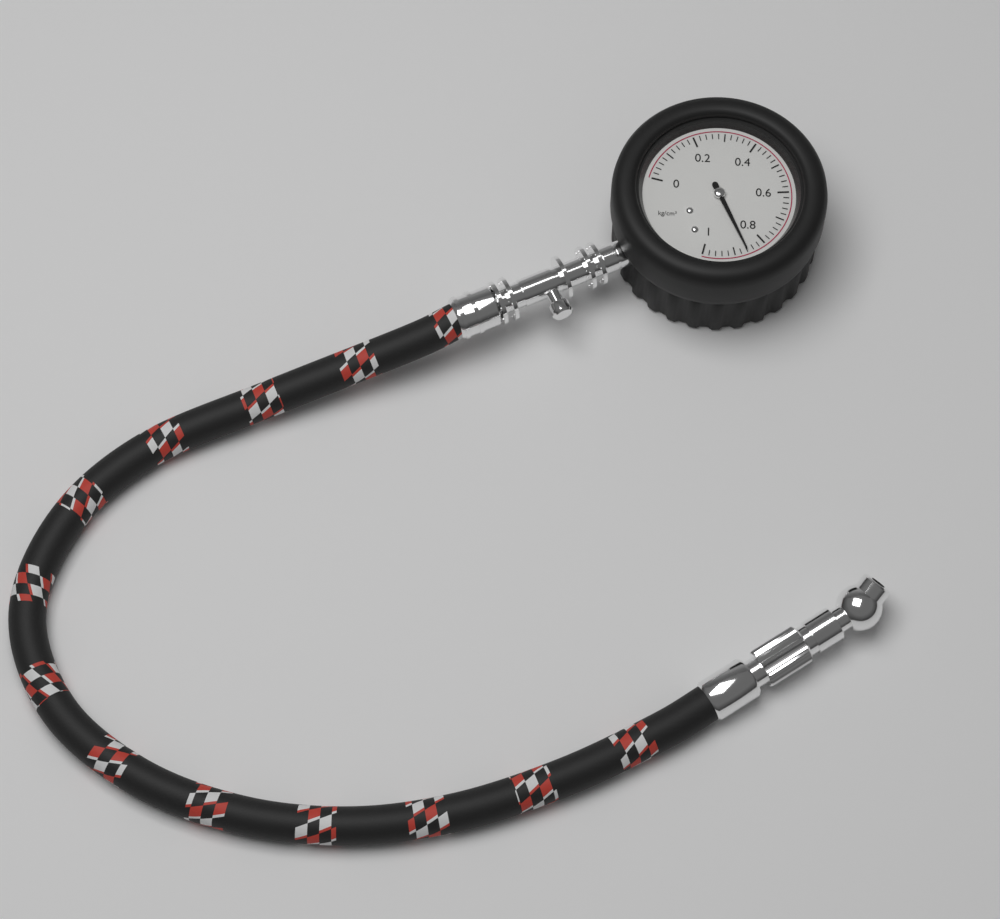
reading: 0.86 kg/cm²
